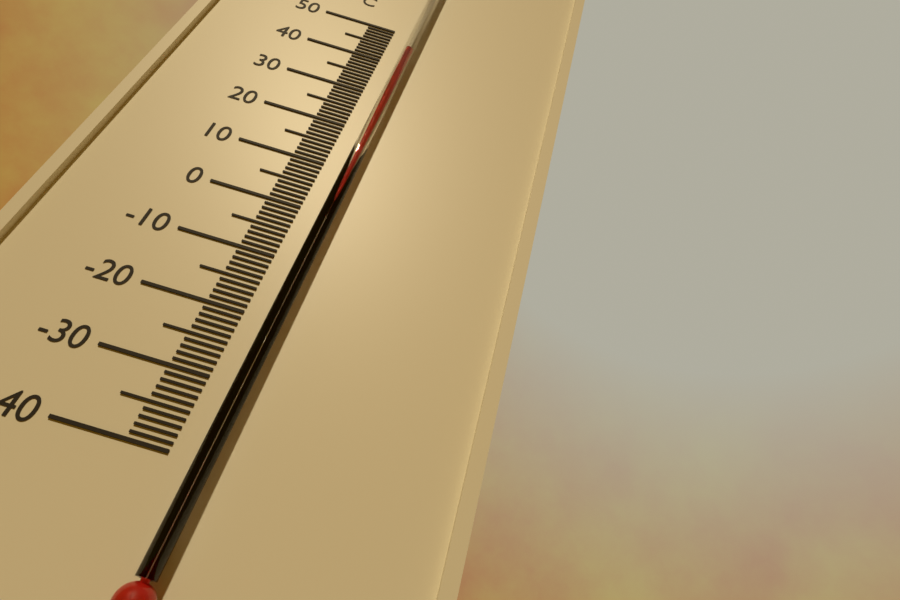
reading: 43 °C
